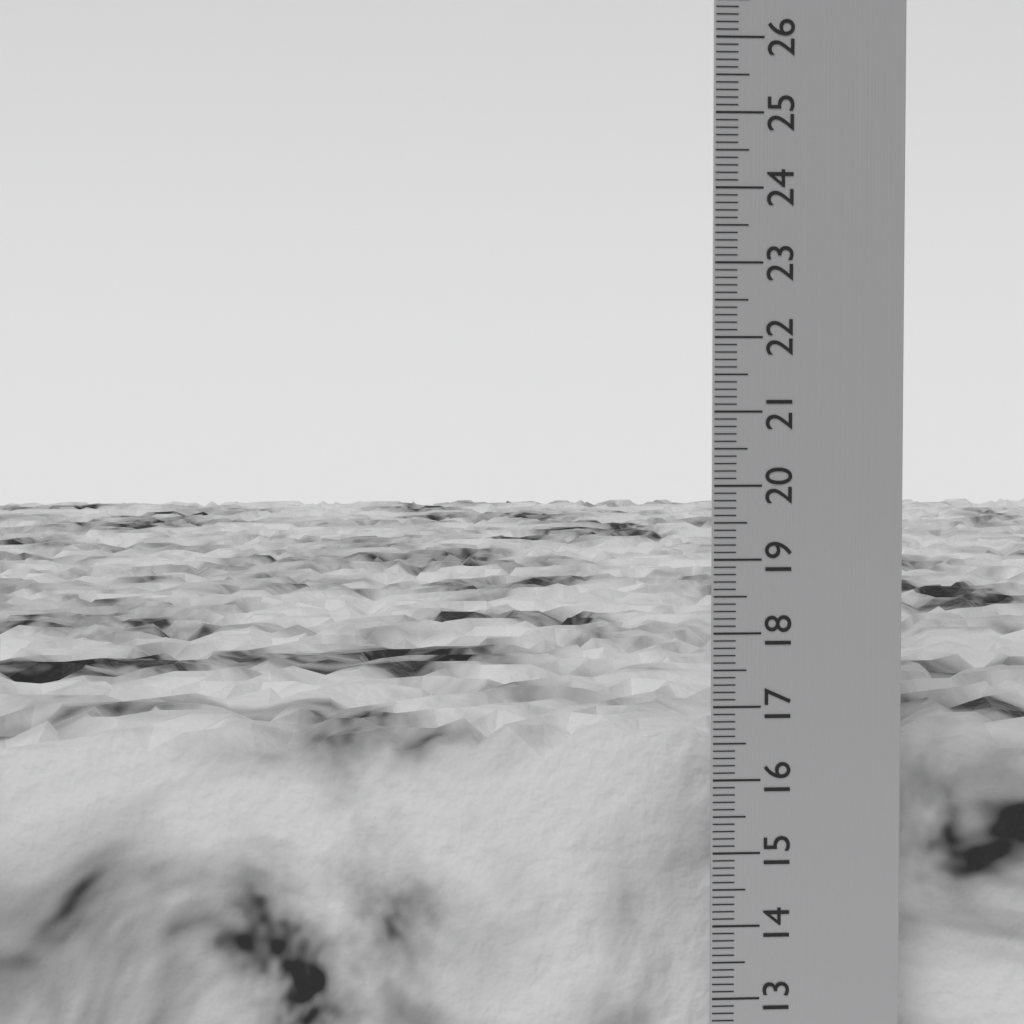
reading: 16.6 cm
